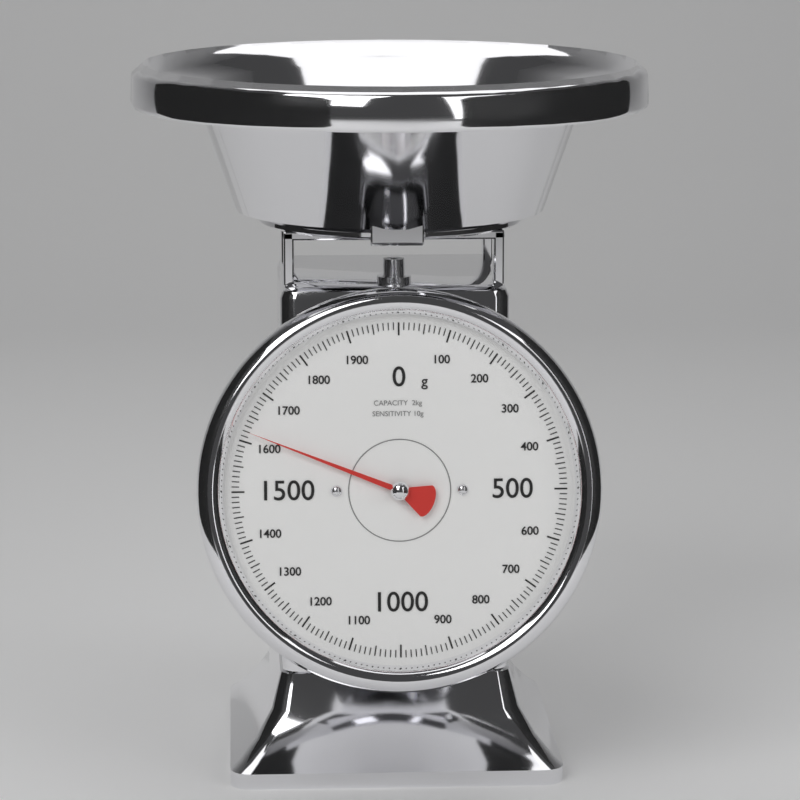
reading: 1620 g
